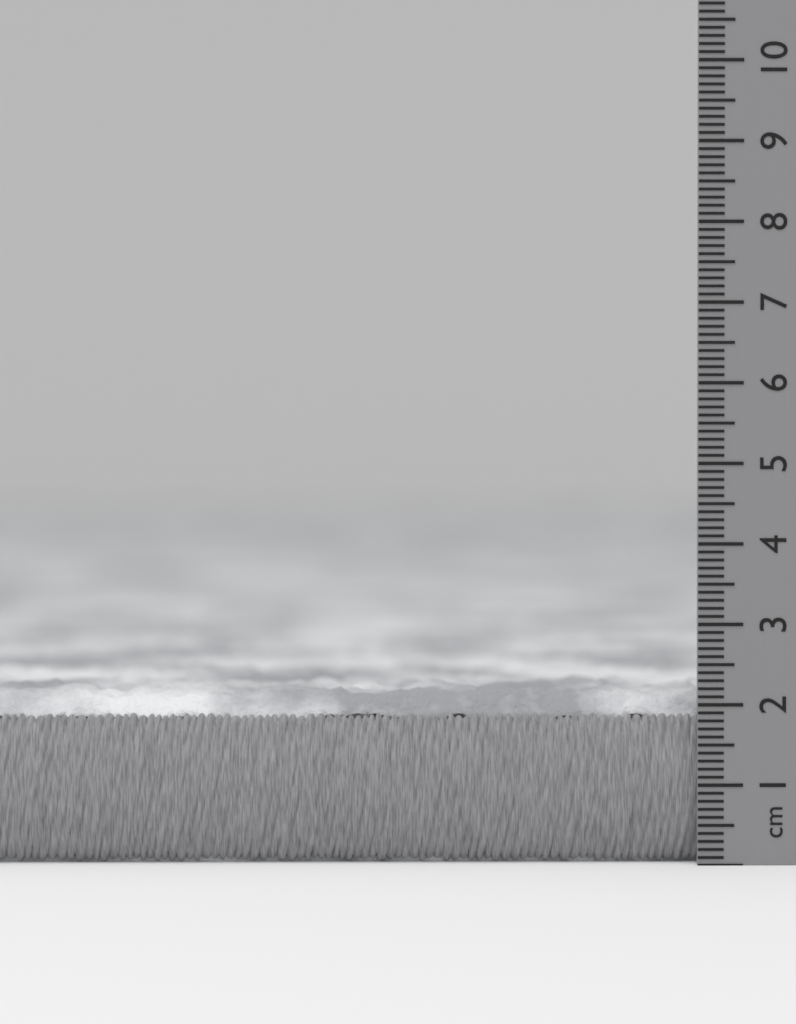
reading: 2.2 cm
